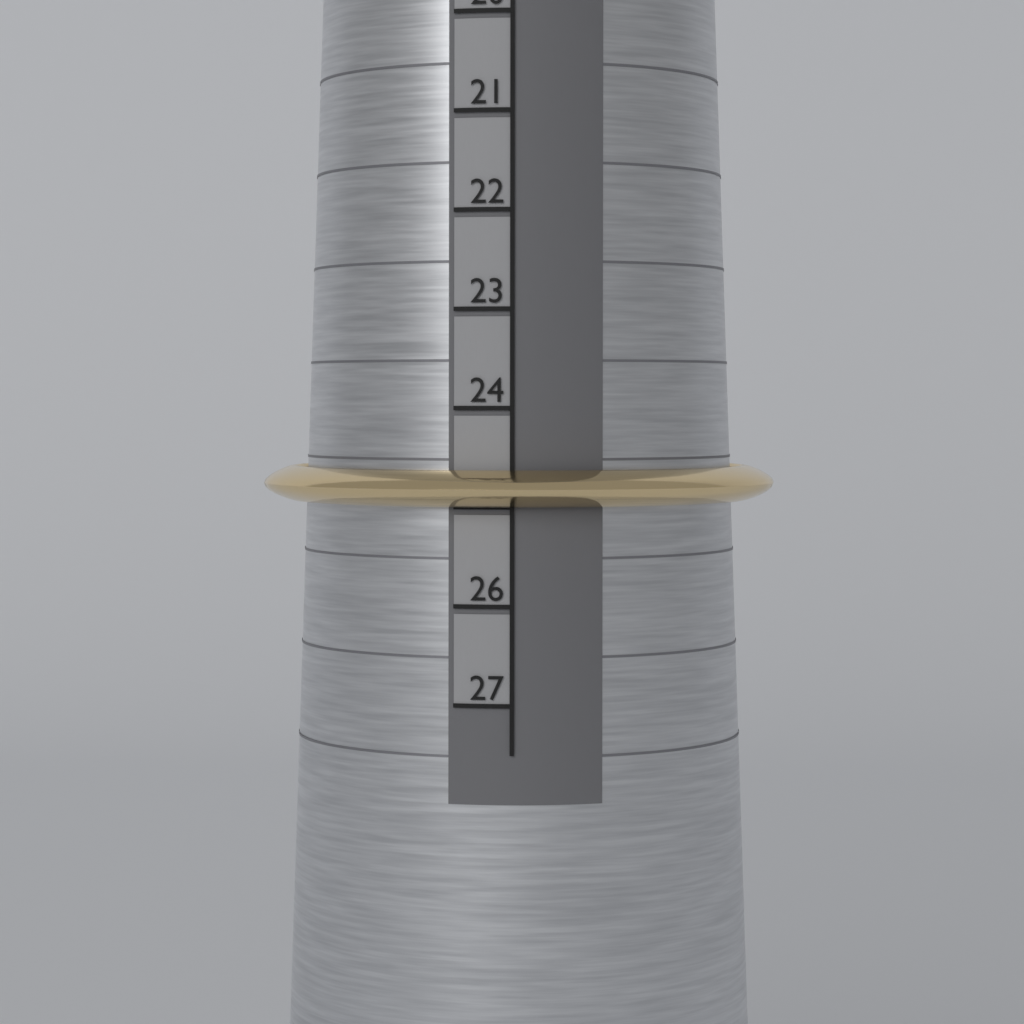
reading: 25 (no unit)
